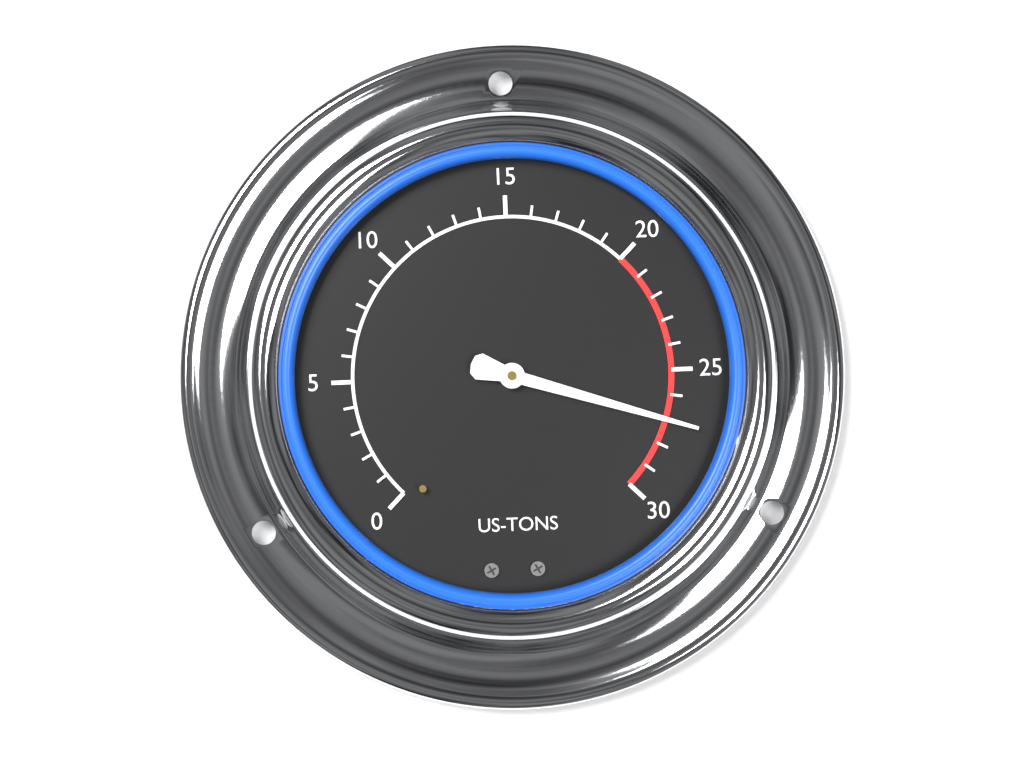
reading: 27 US-TONS
